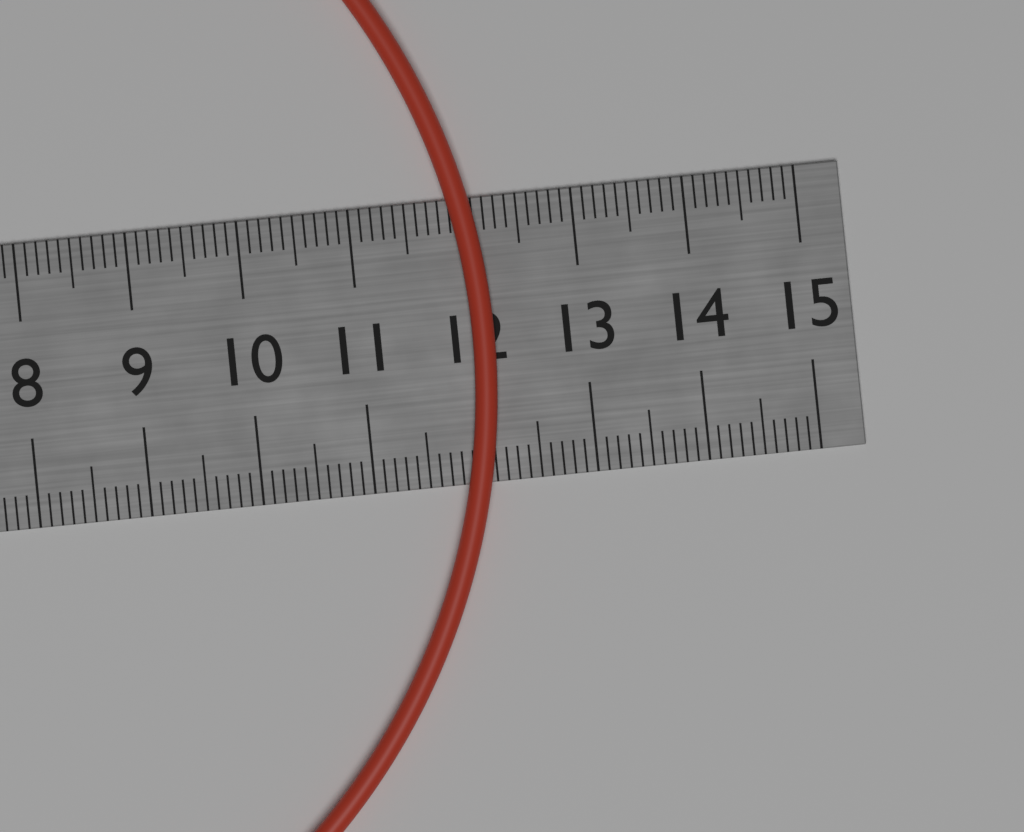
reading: 12.2 cm
